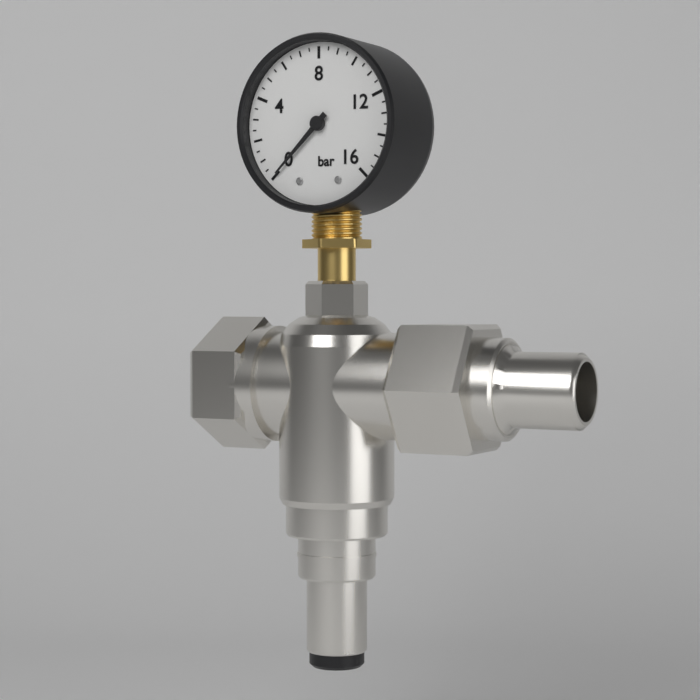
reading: 0.0 bar
